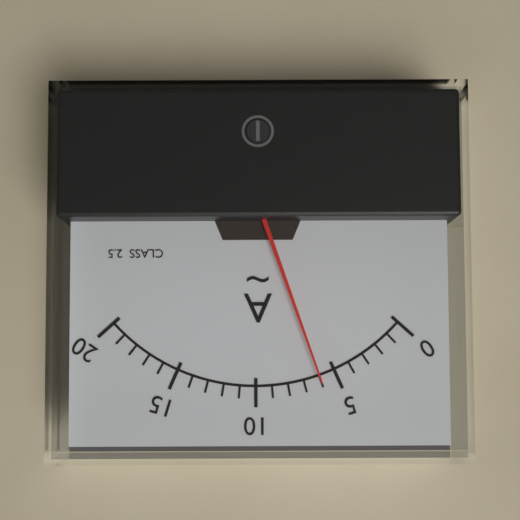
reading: 6 A
